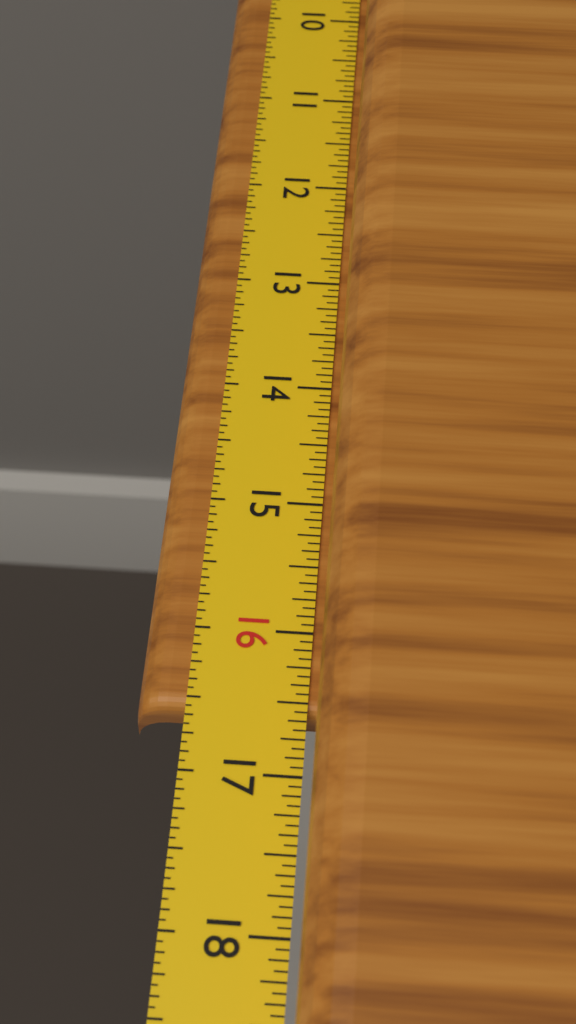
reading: 16.5625 in
